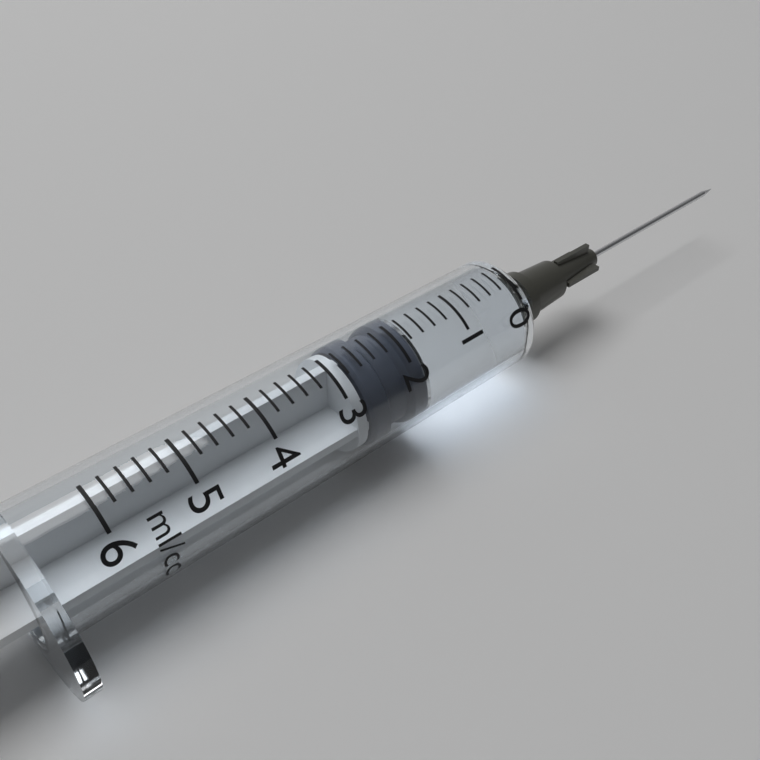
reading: 1.8 ml
